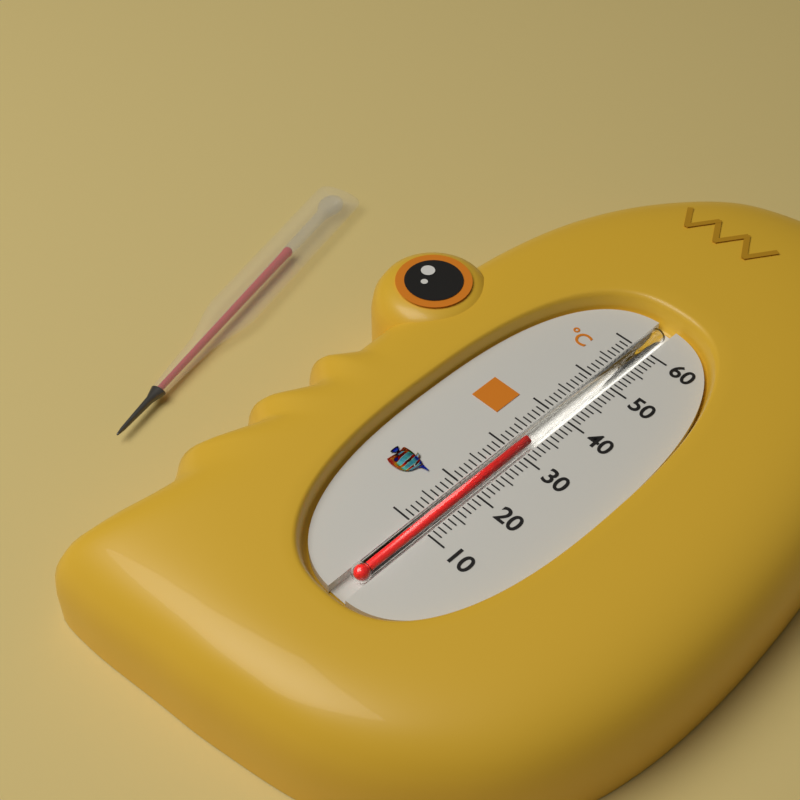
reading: 33 °C
